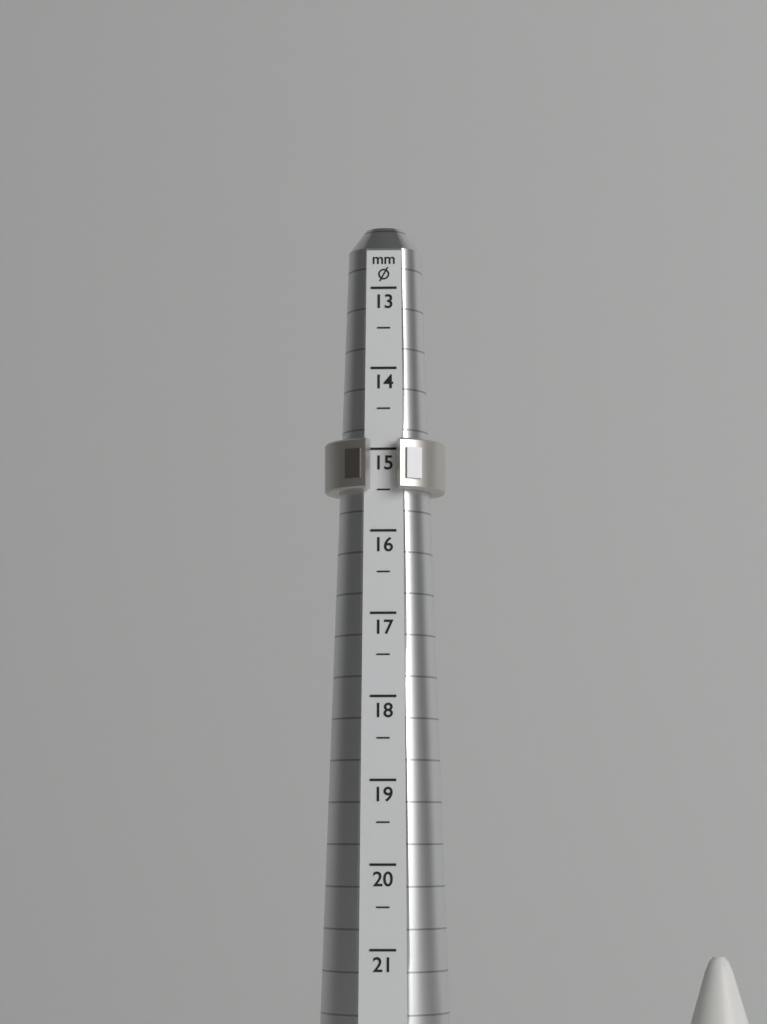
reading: 15.5 mm
